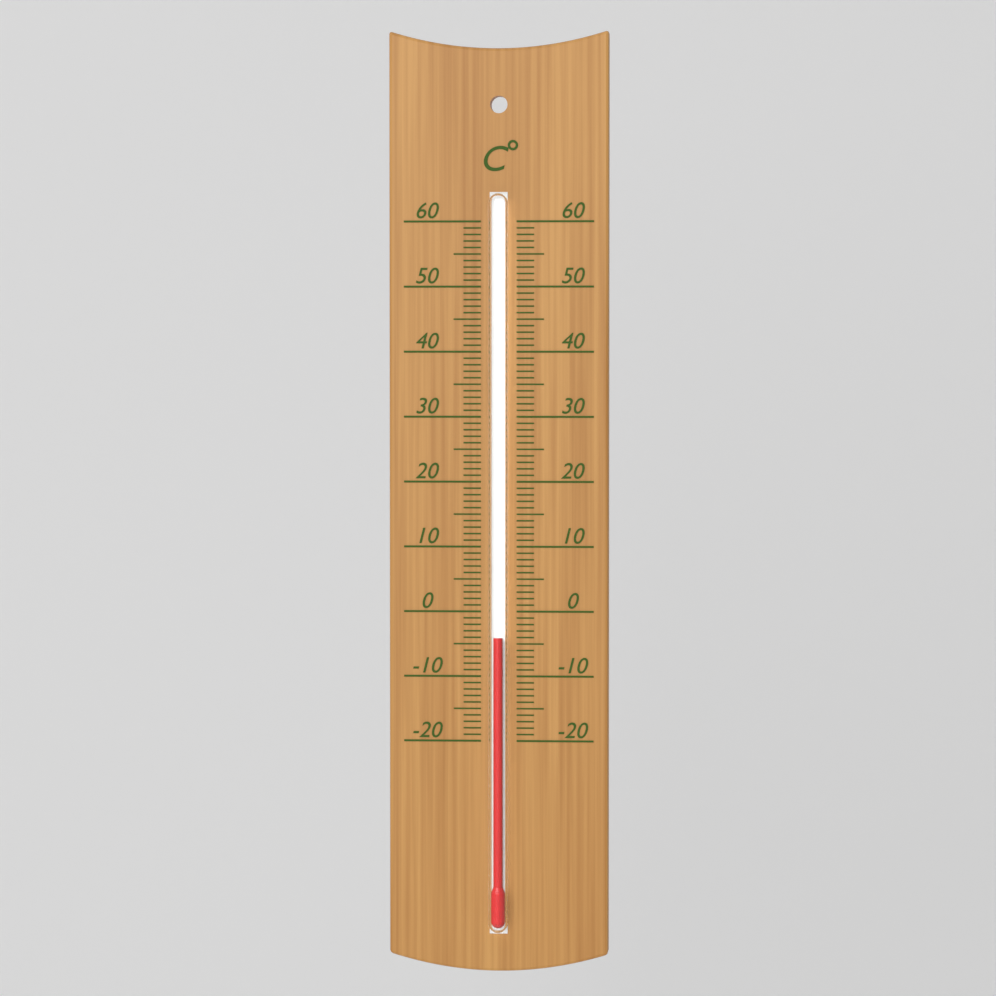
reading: -4 °C
